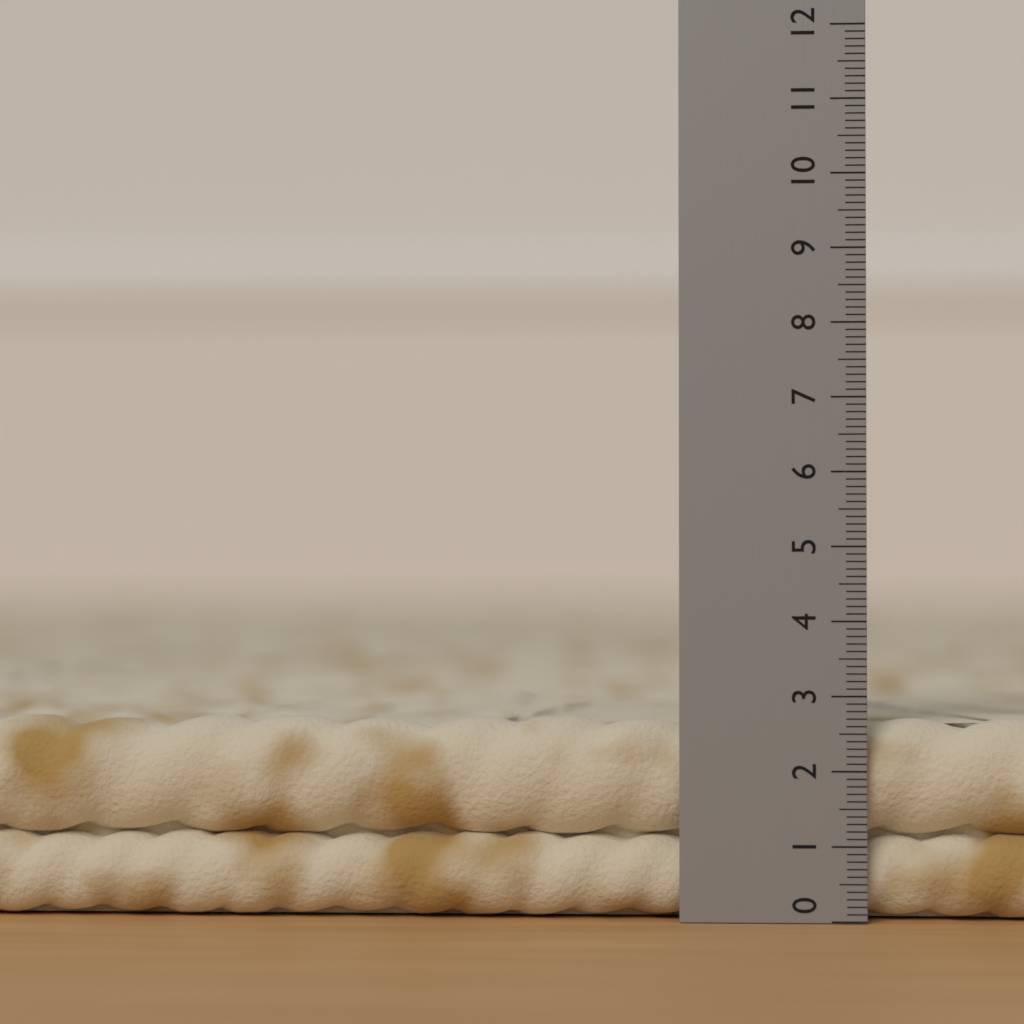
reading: 2.7 (no unit)
